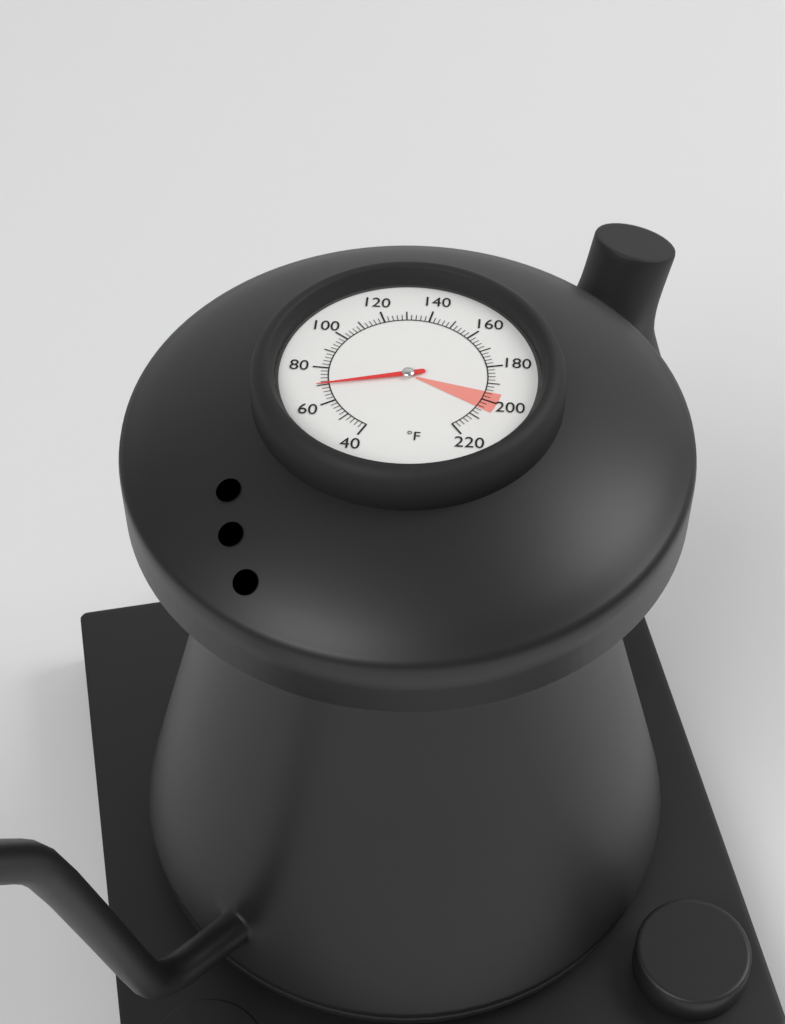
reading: 70 °F
